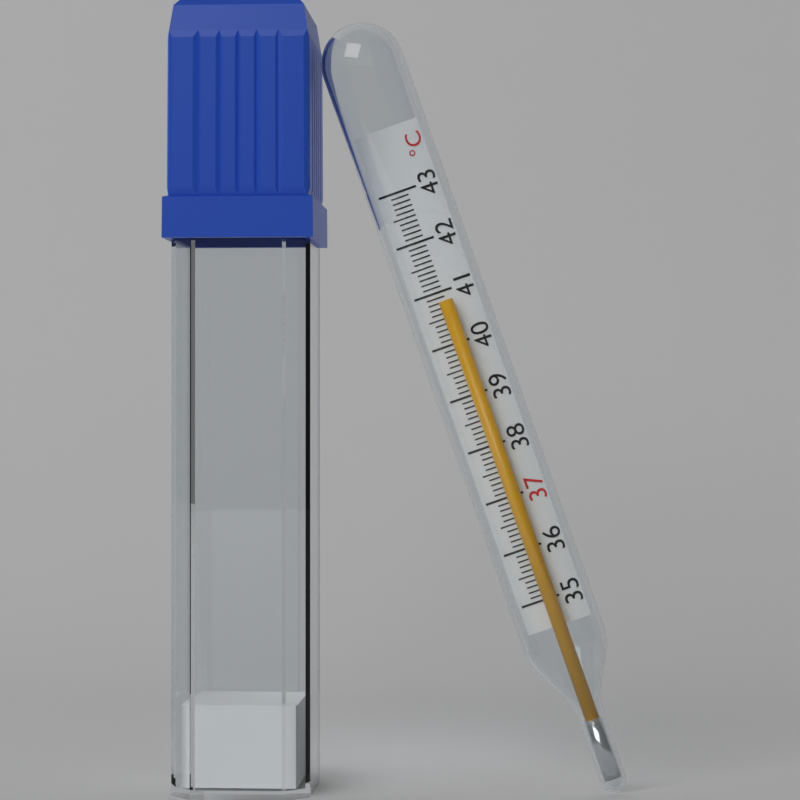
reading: 40.8 °C
